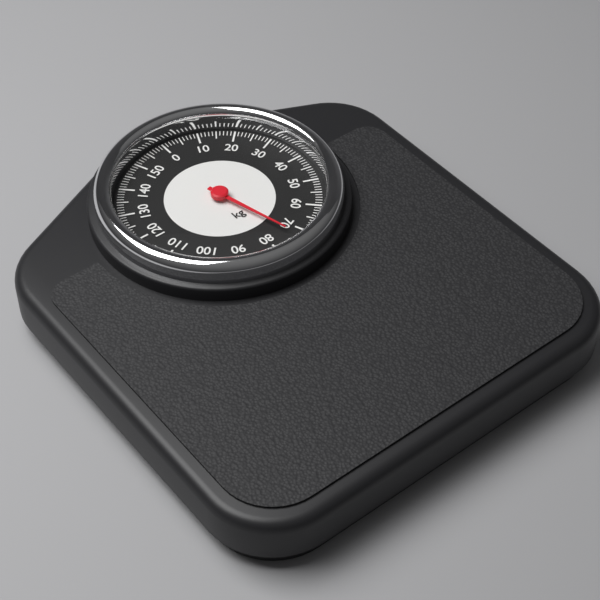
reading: 73 kg
